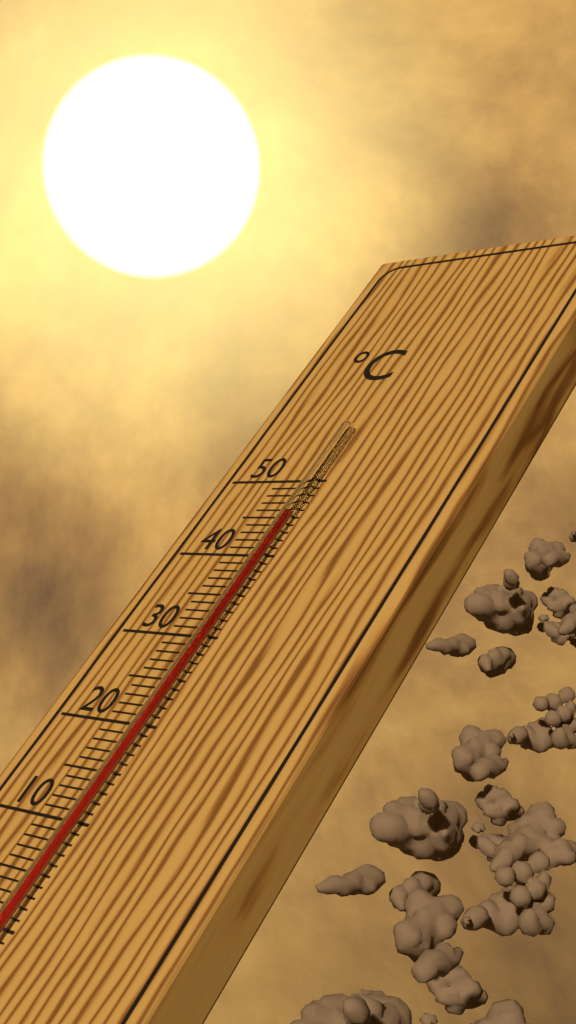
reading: 45 °C
